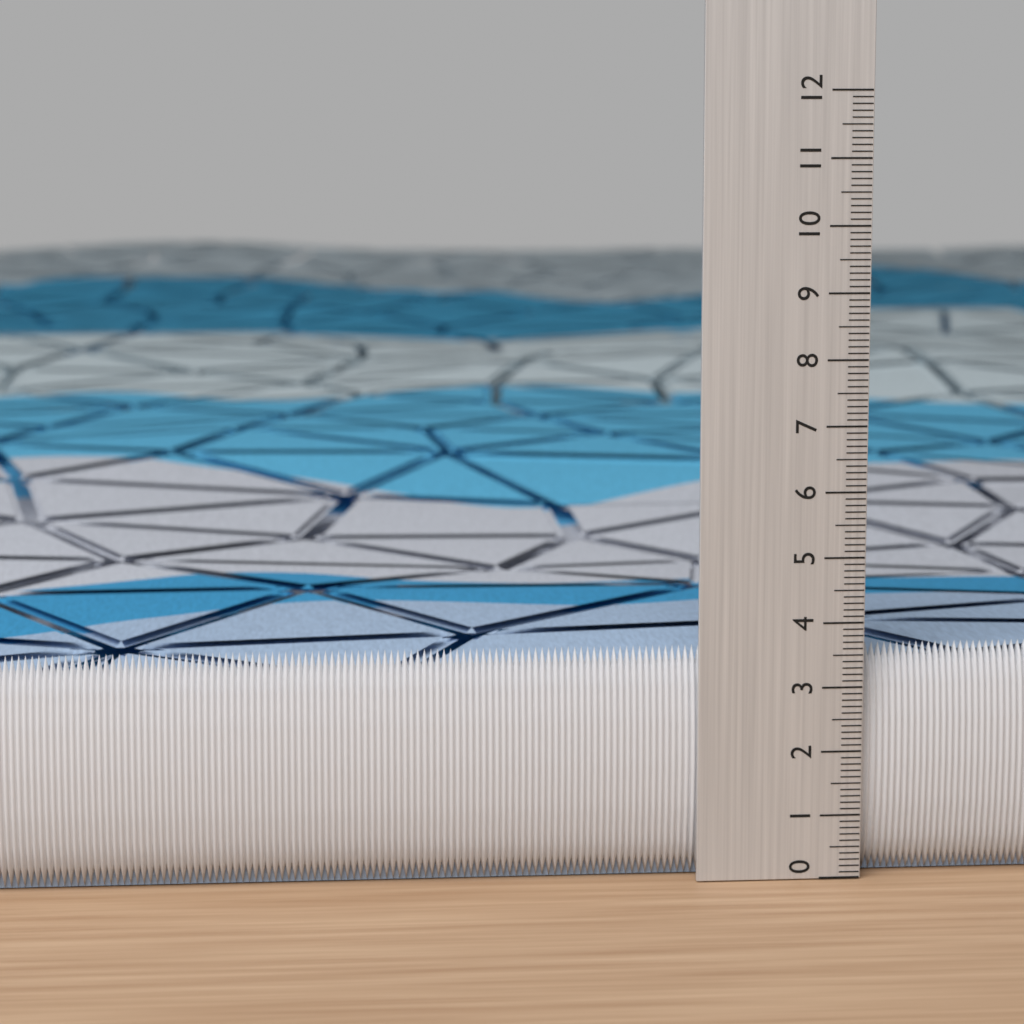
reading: 3.6 (no unit)
